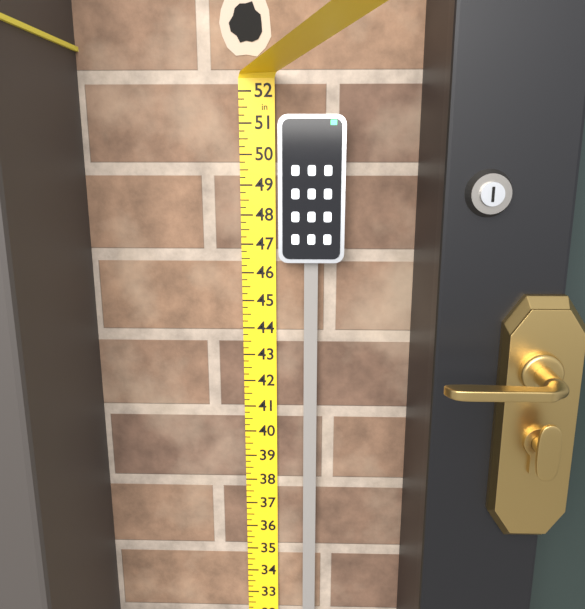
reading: 51.25 in
